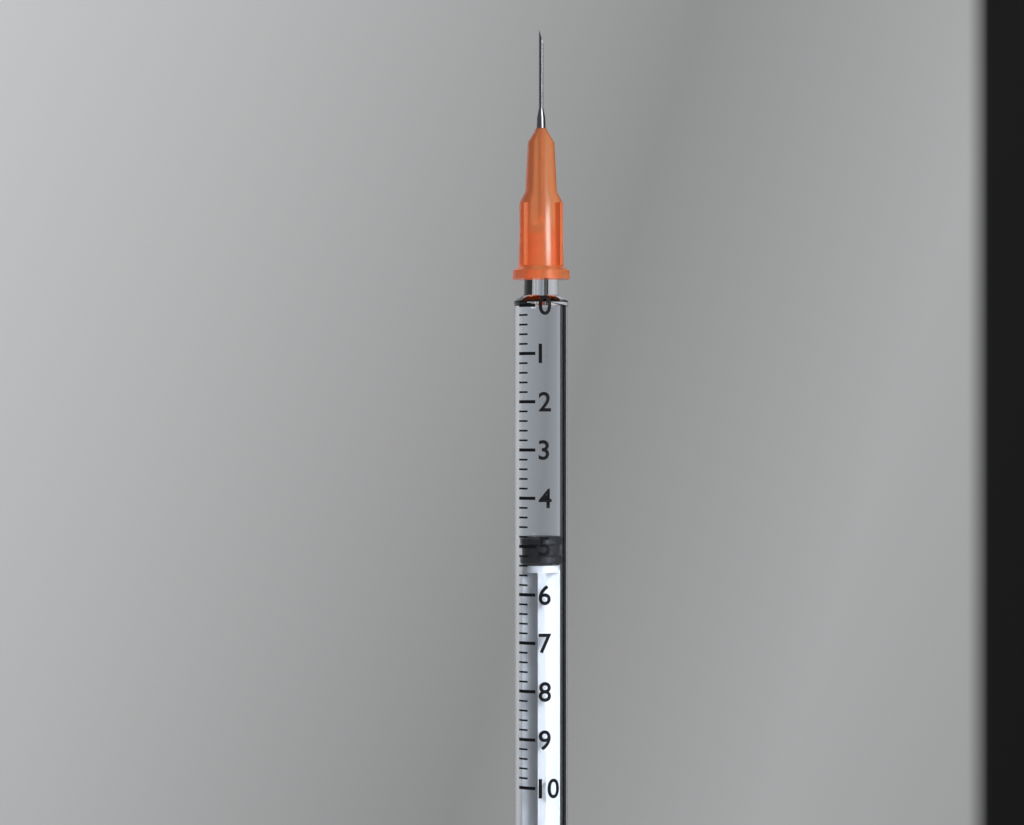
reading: 4.8 (no unit)
